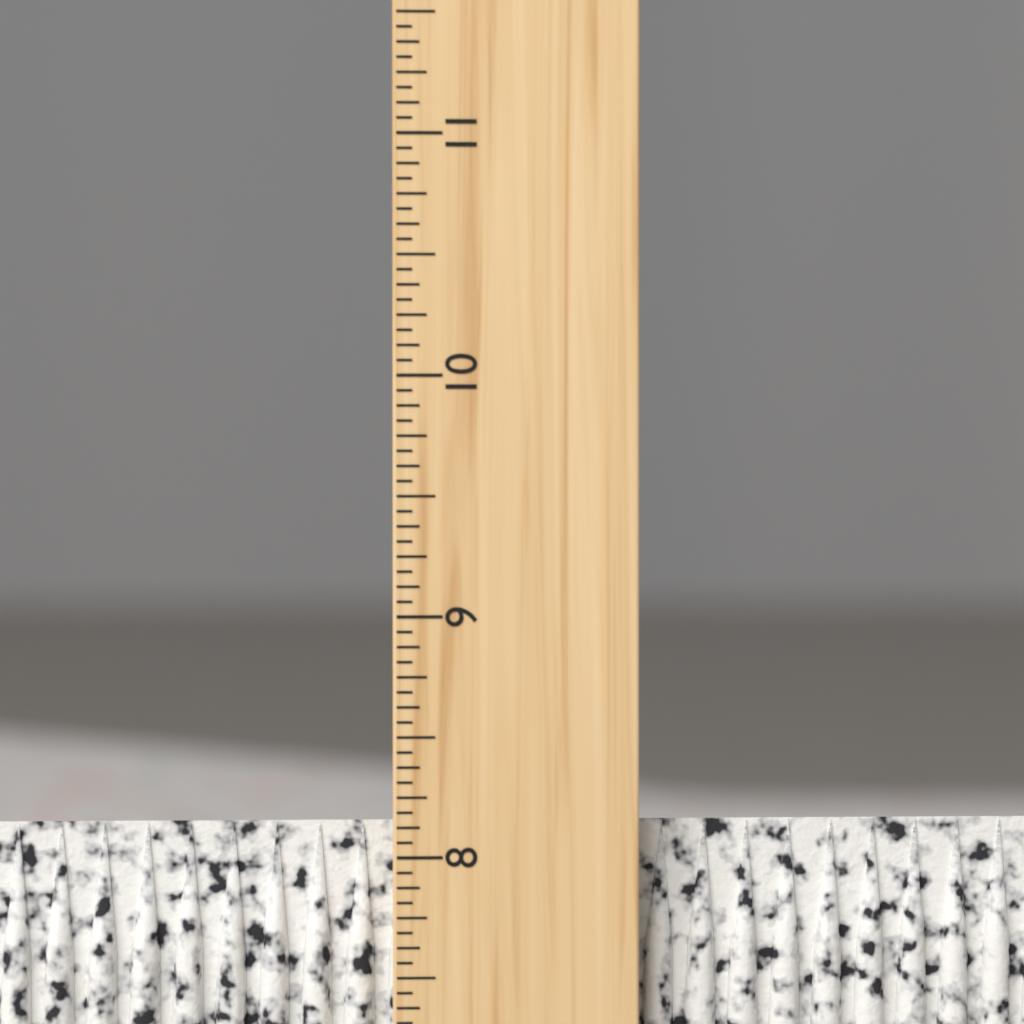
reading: 8.1250 inch
